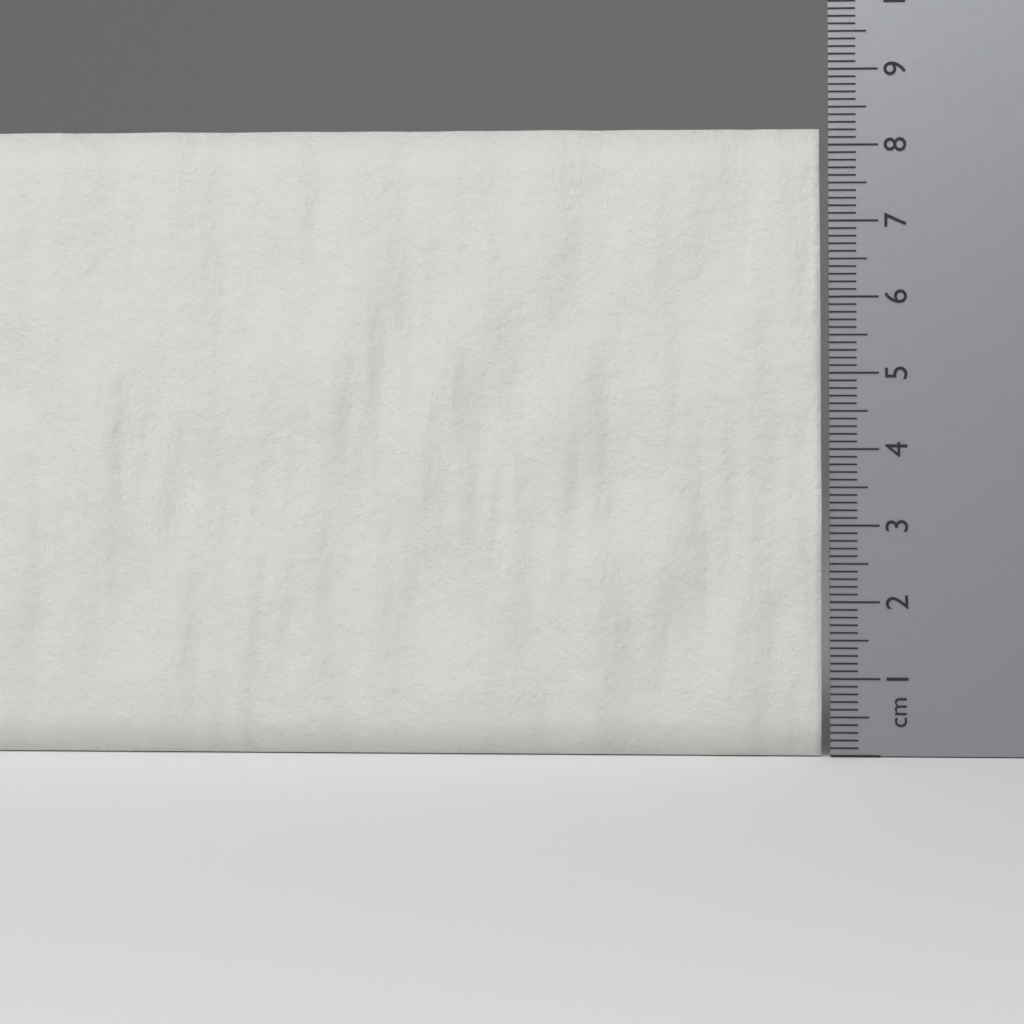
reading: 8.2 cm
